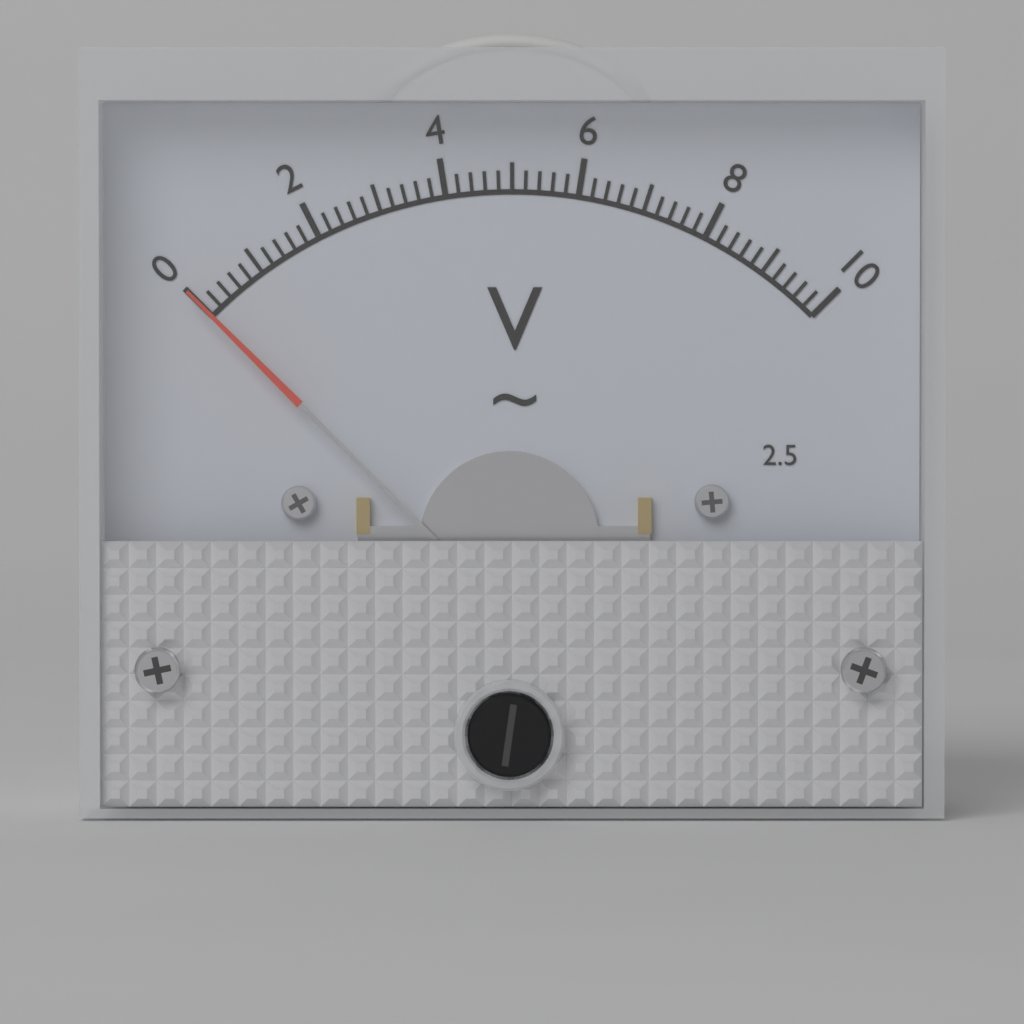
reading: 0.0 V
